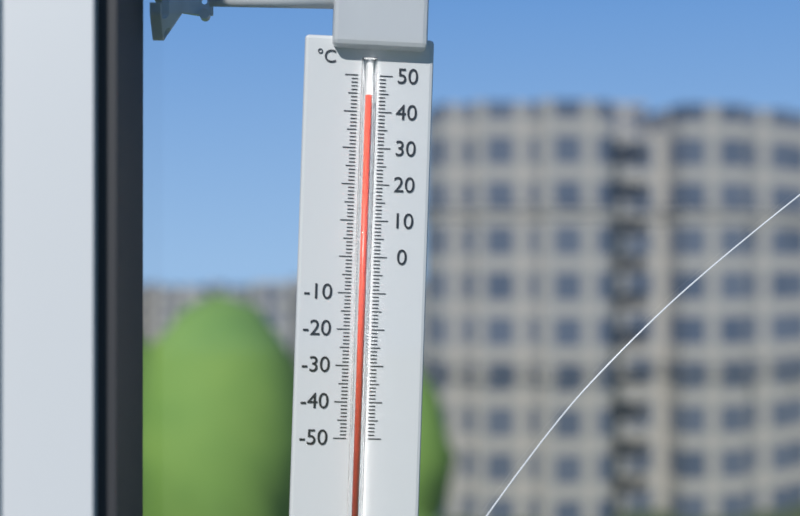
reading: 44 °C
